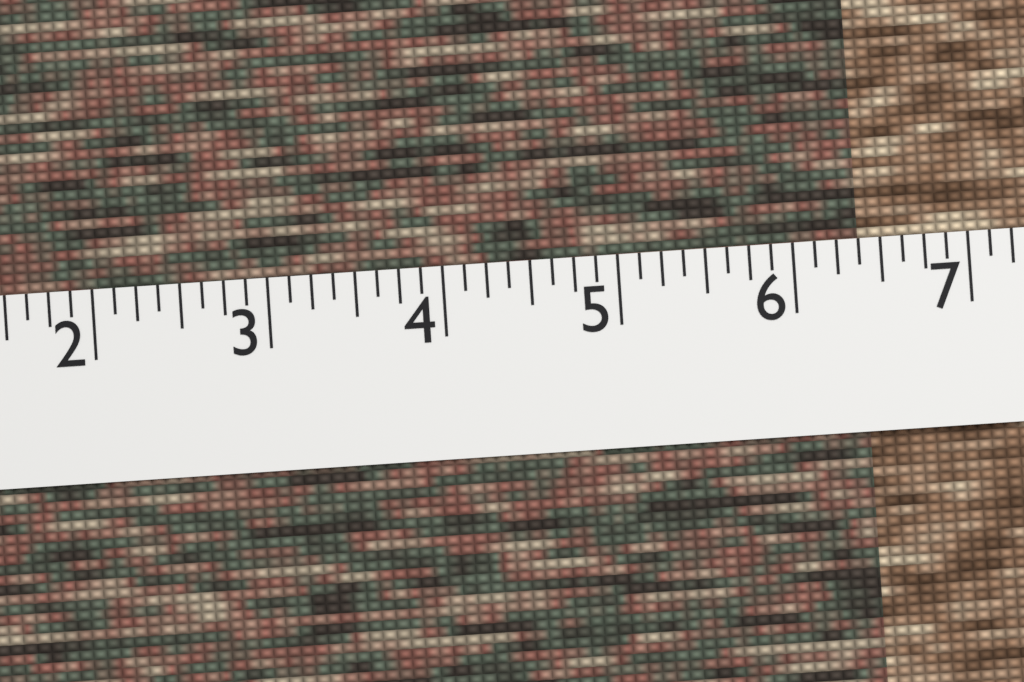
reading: 6.375 (no unit)
